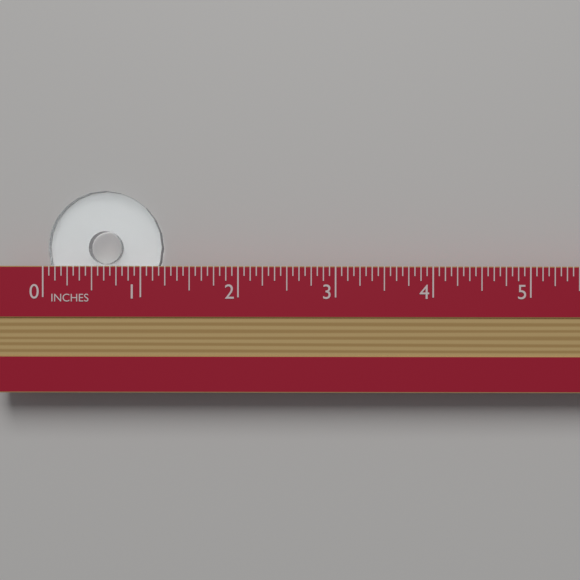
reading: 1.1875 in
